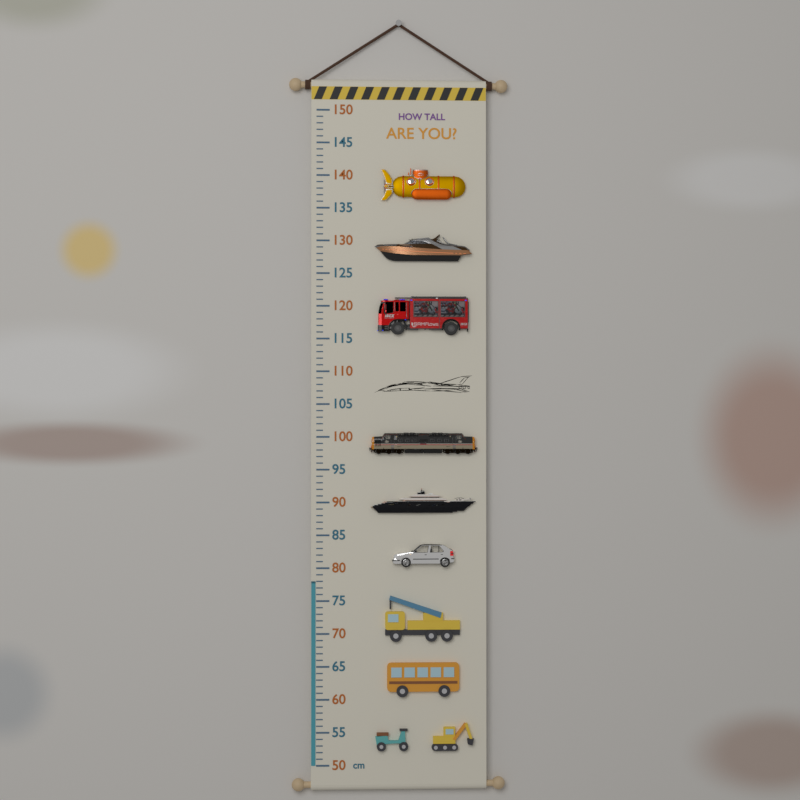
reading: 78 cm
